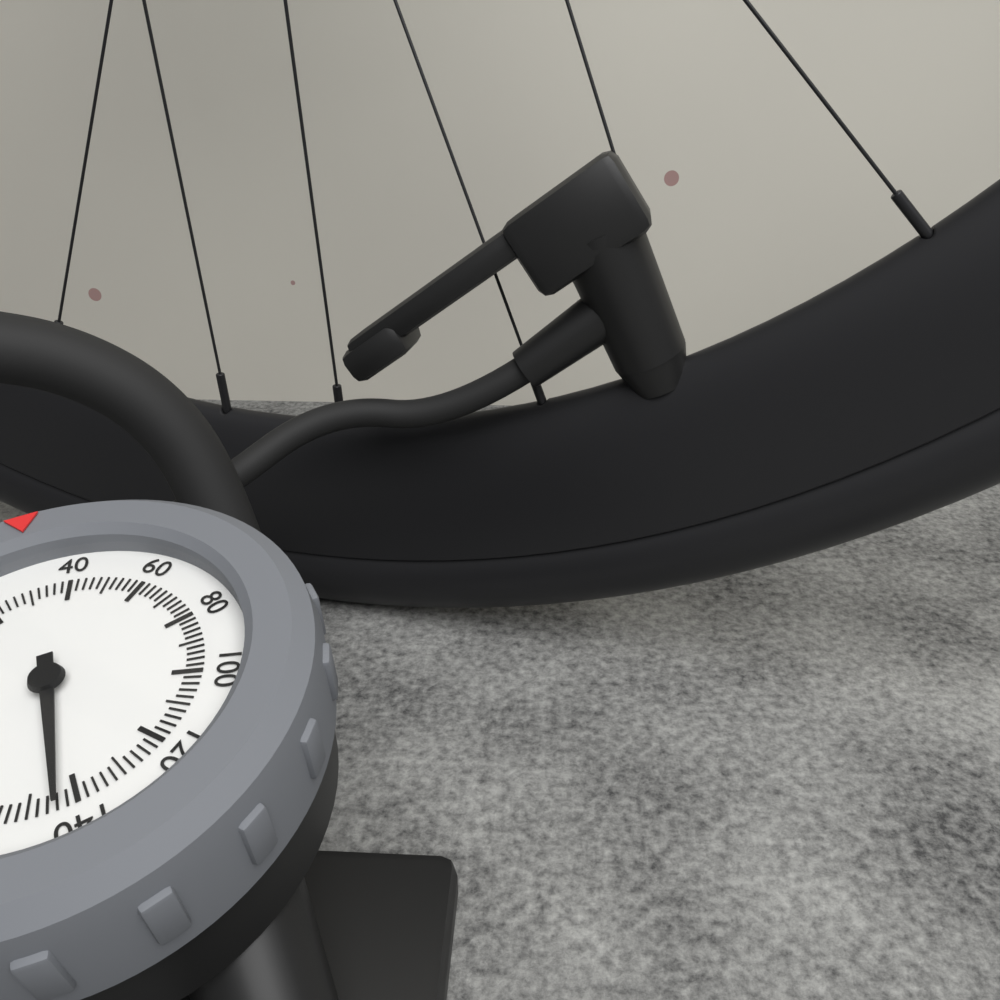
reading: 144 psi
